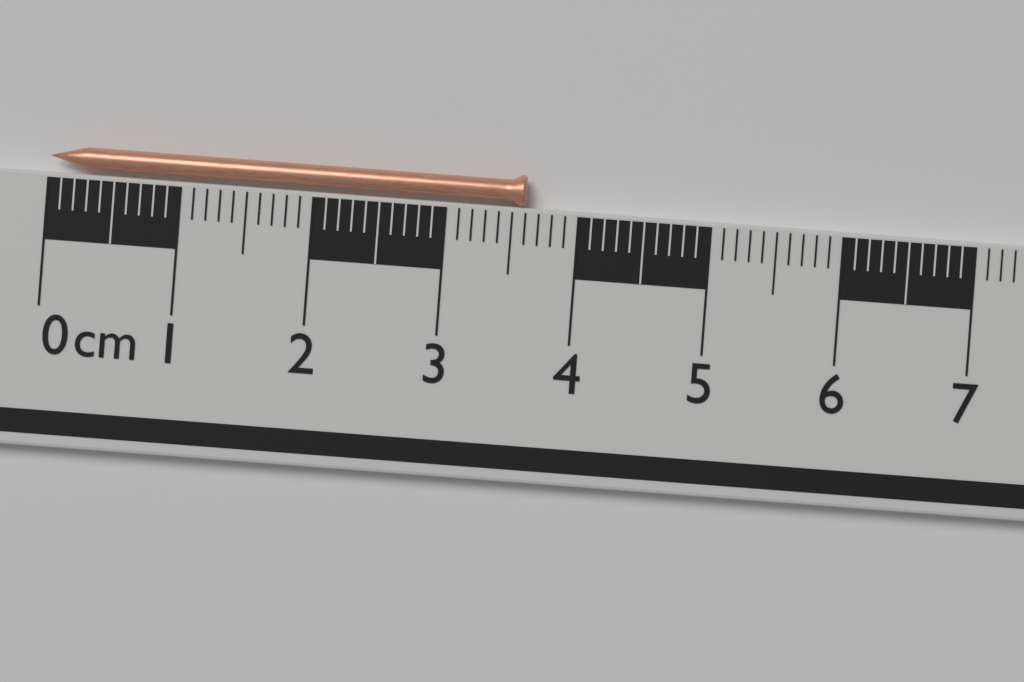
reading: 3.6 cm
